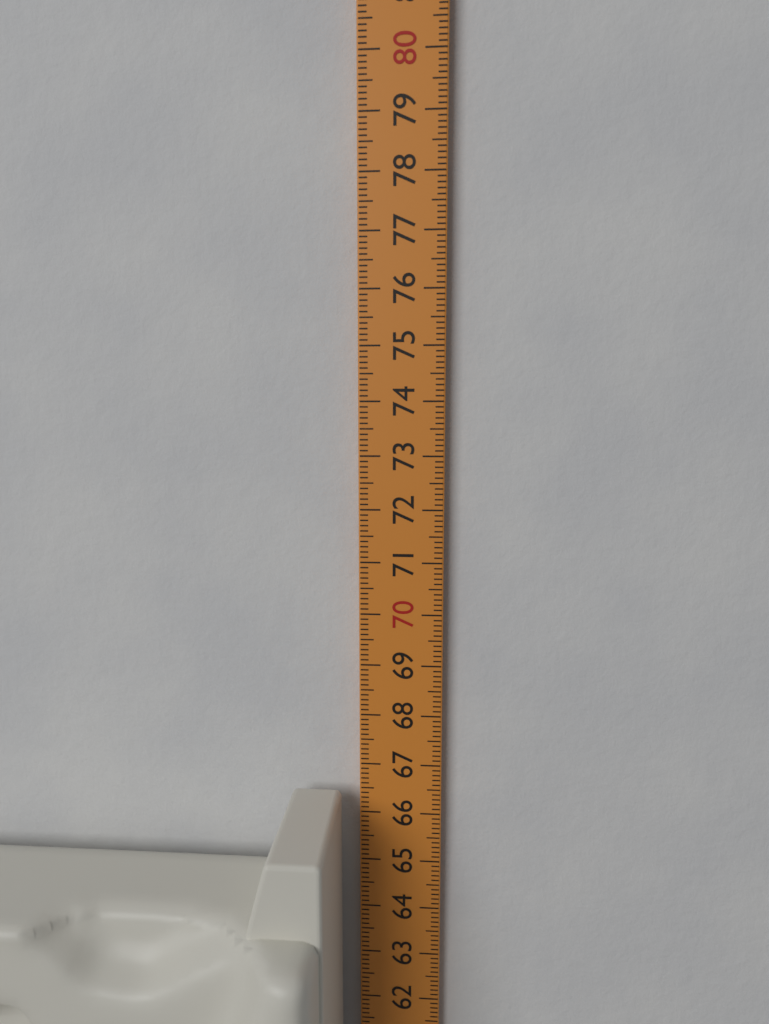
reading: 66.5 cm
